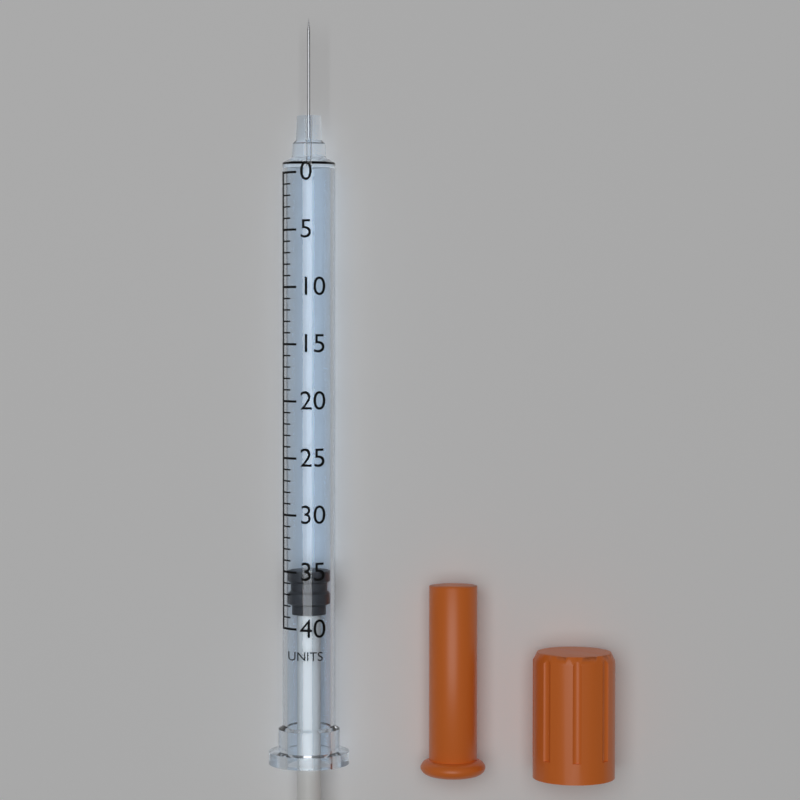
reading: 35 units
